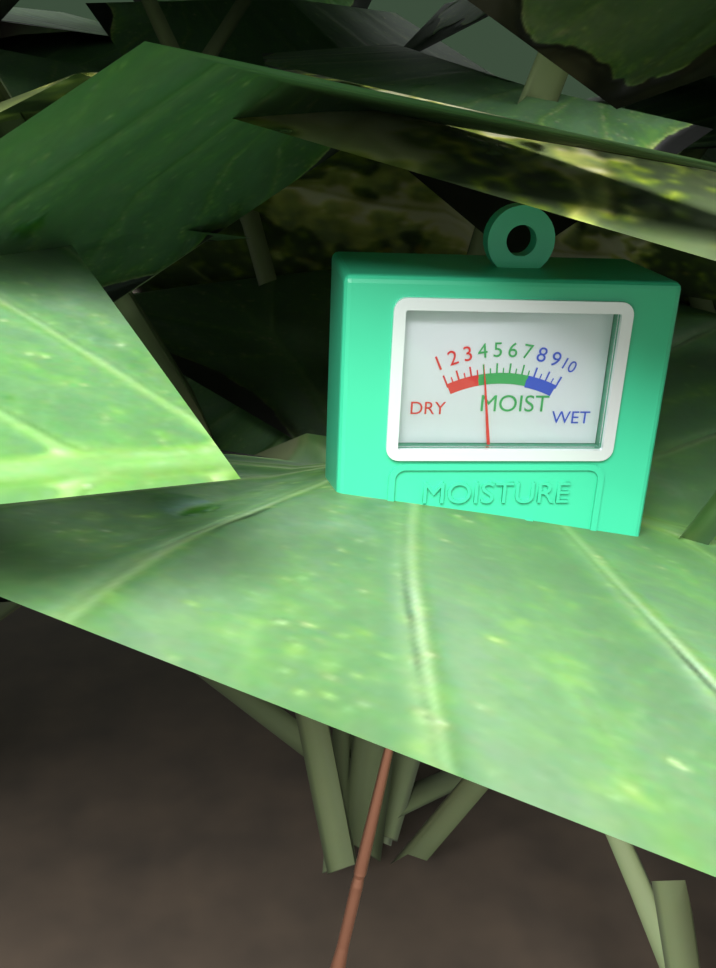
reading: 4.0 (no unit)
